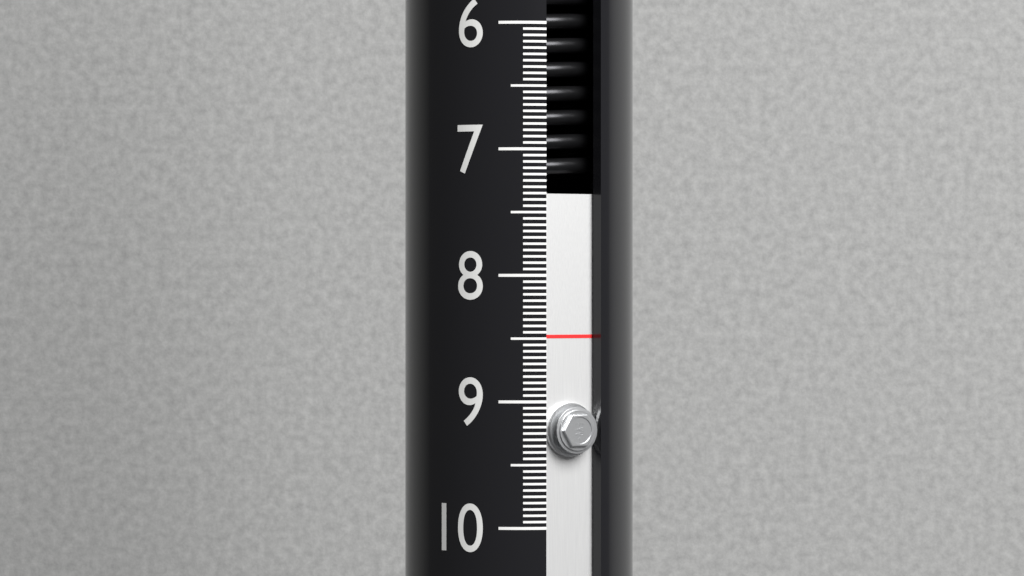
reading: 8.50 (no unit)
